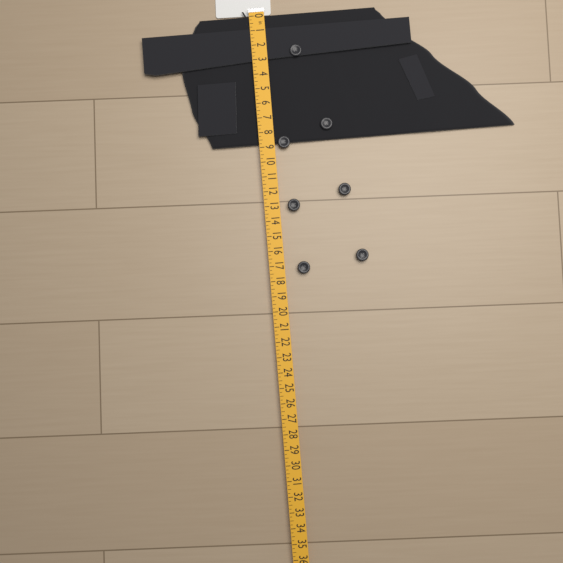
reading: 8.75 in
